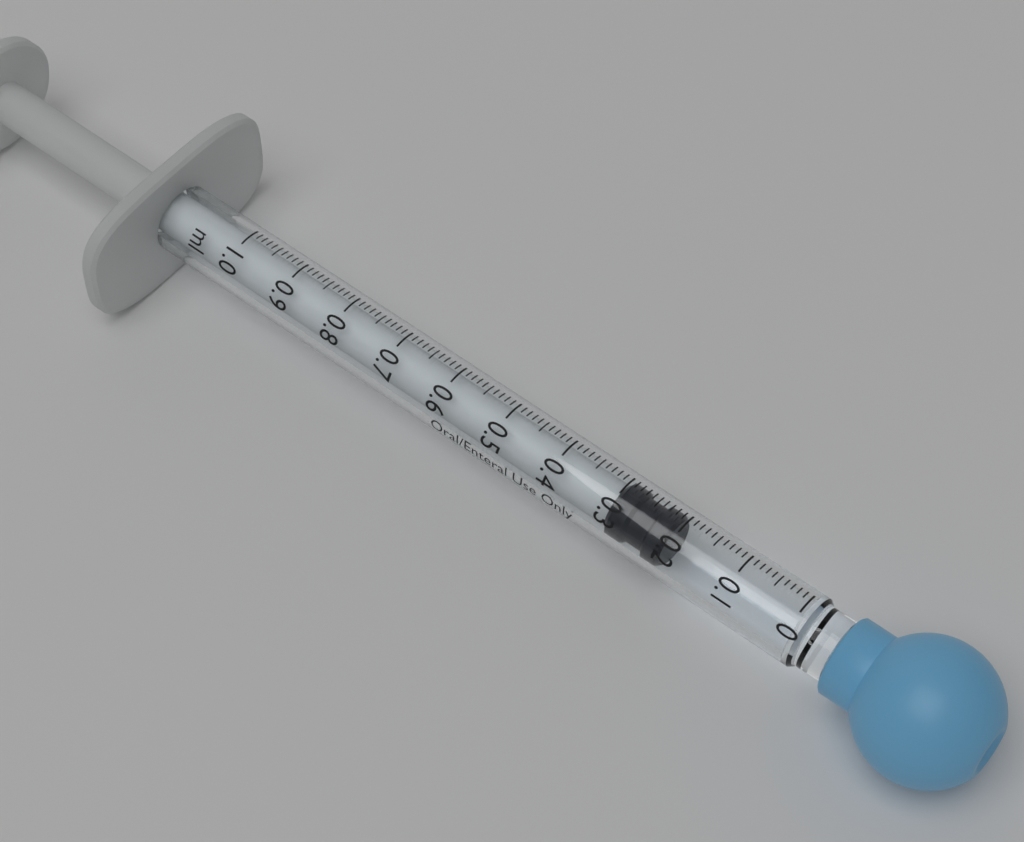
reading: 0.21 ml
